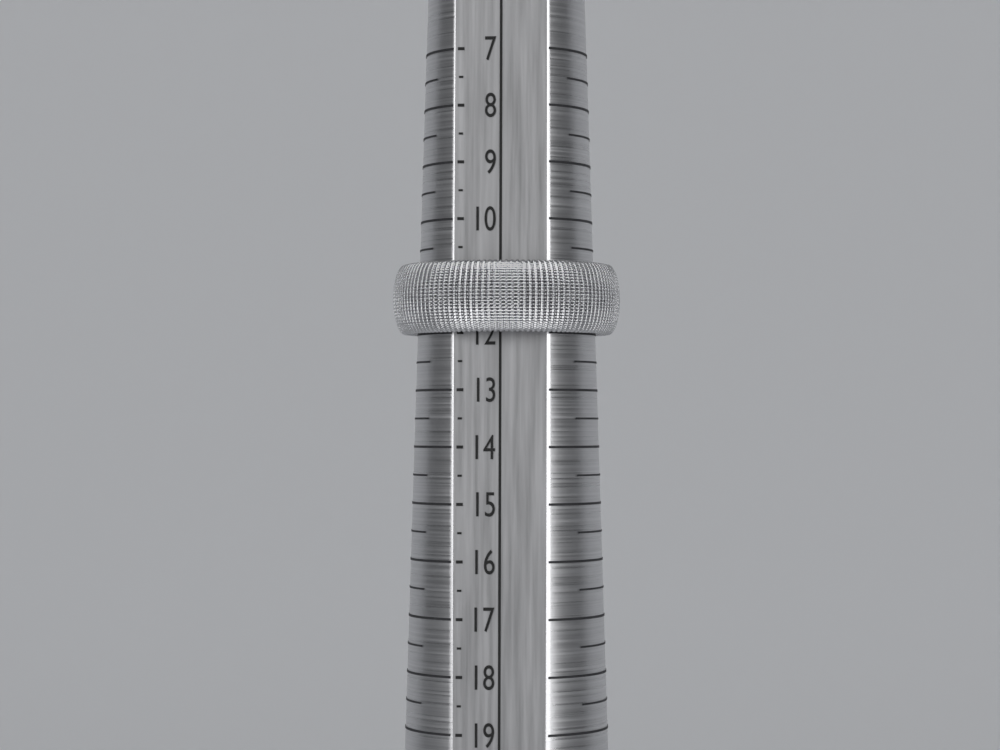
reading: 12.0 (no unit)
